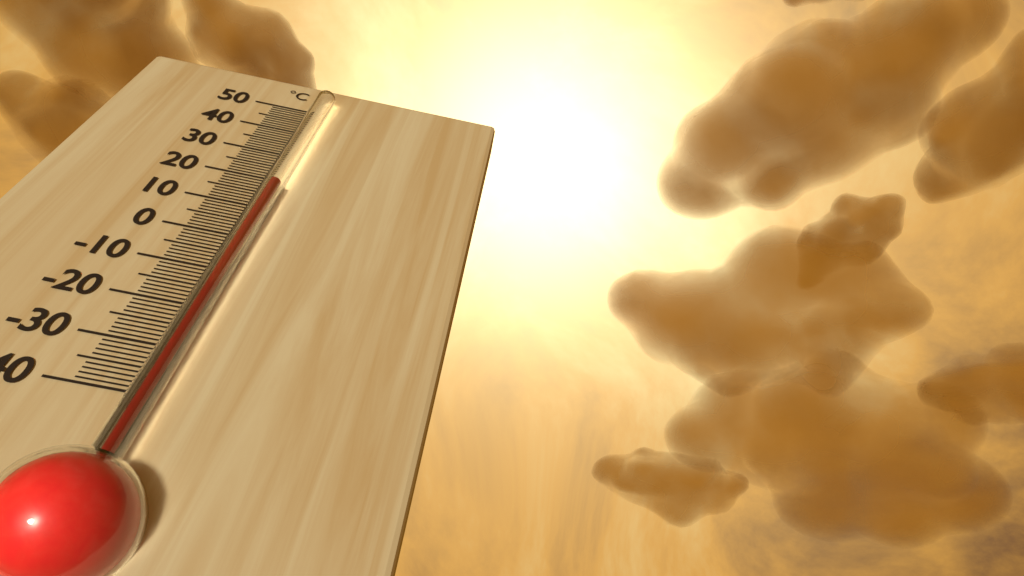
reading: 16 °C
